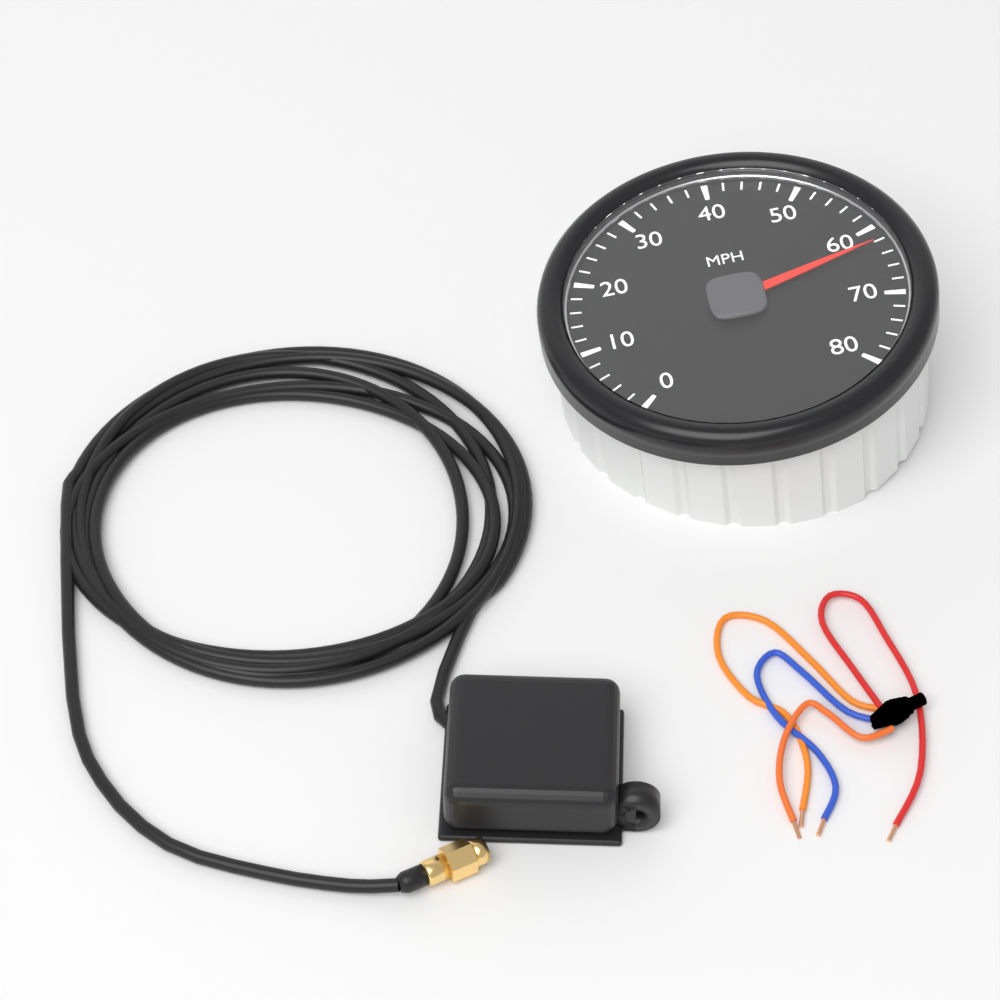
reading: 62 MPH
